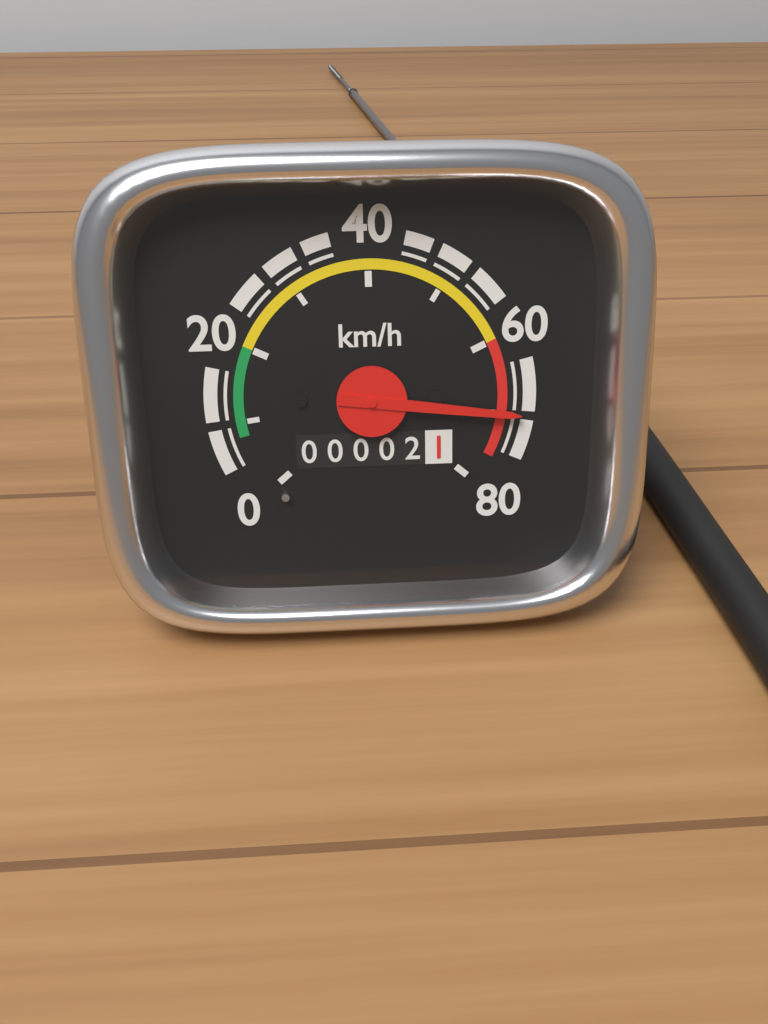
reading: 70 km/h
